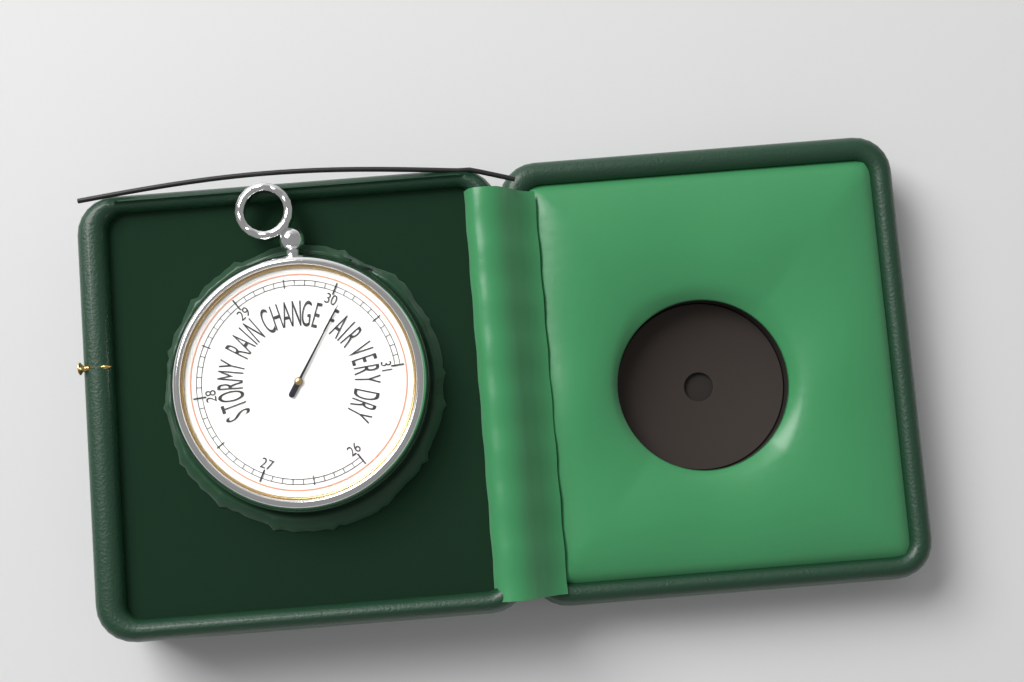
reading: 30.1 inHg
